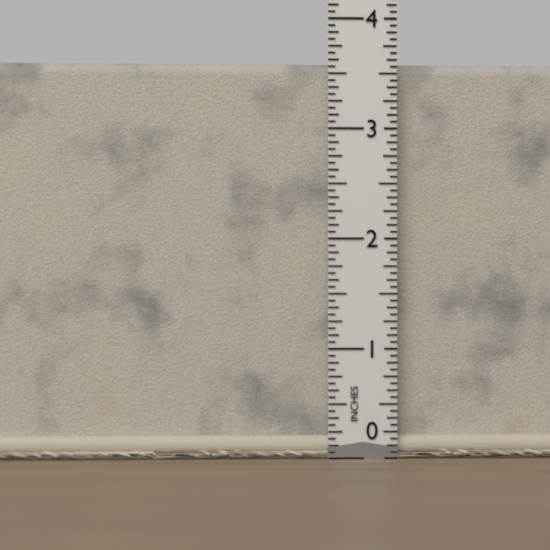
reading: 3.6250 in
